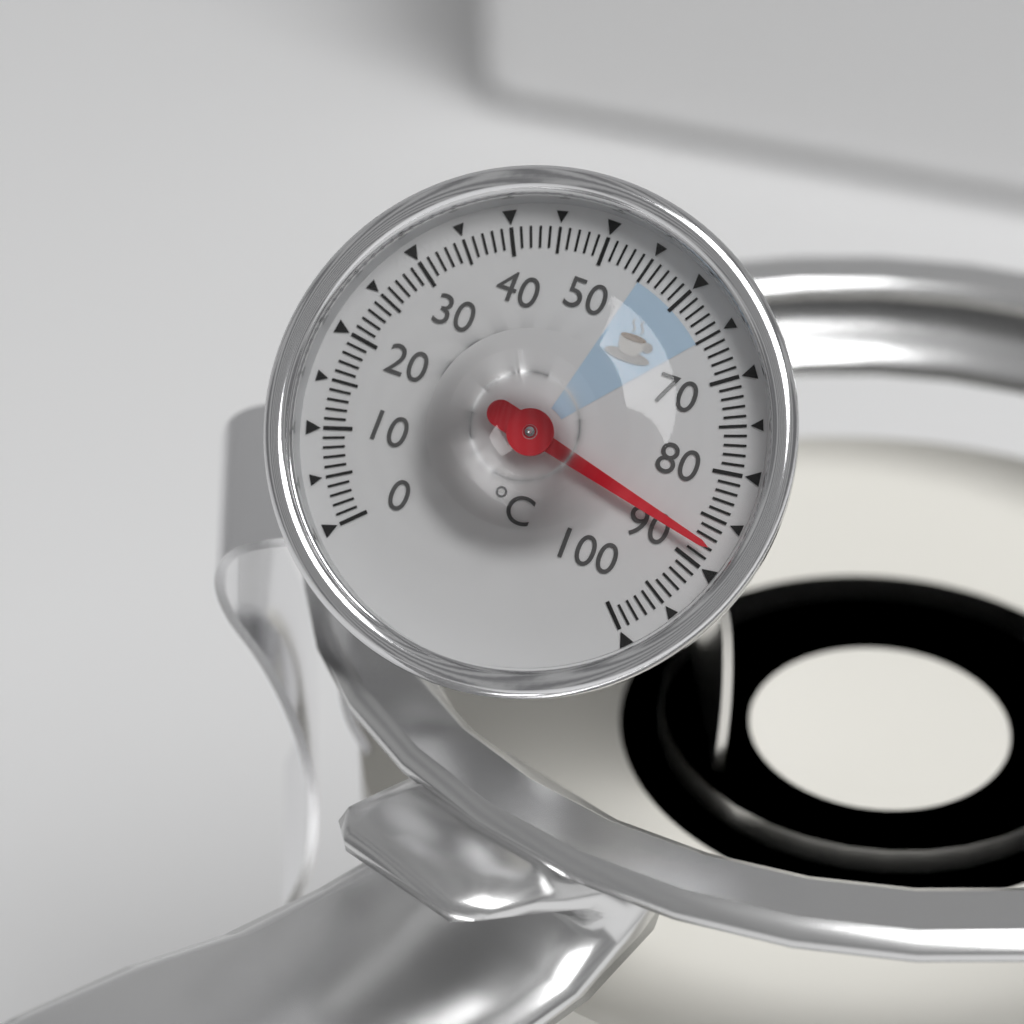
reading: 88 °C
